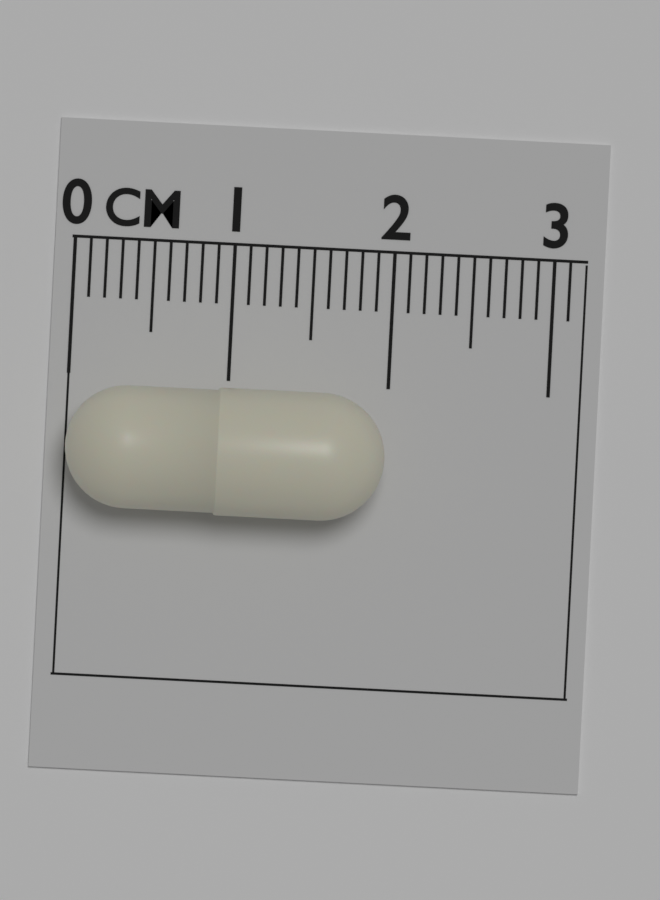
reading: 2.0 cm
